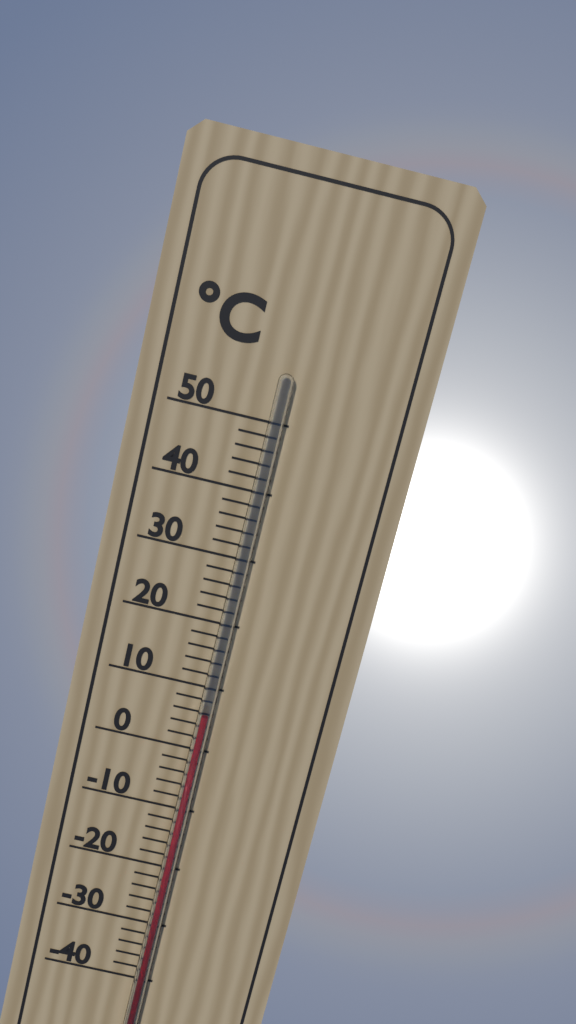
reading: 6 °C
